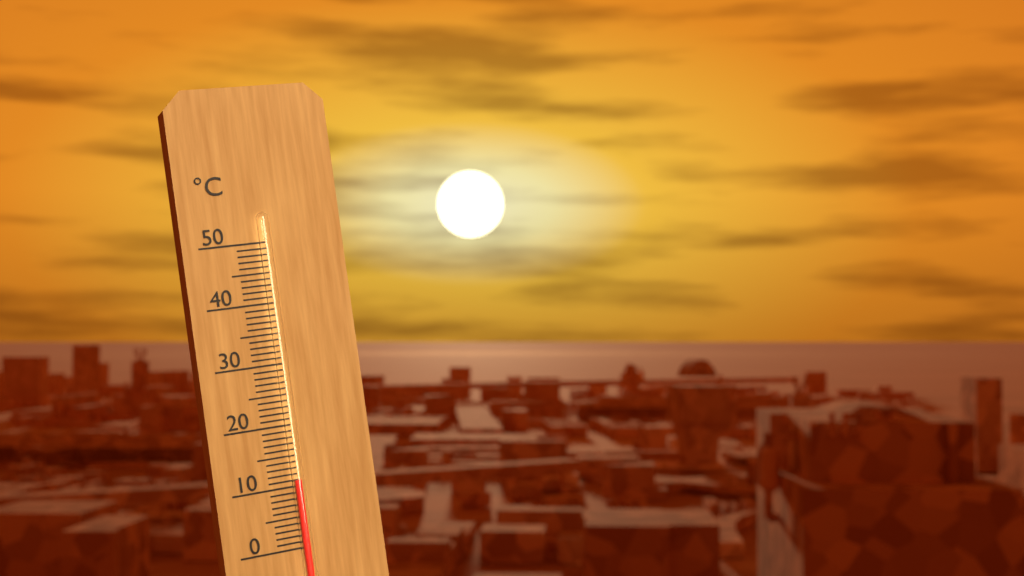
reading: 11 °C
